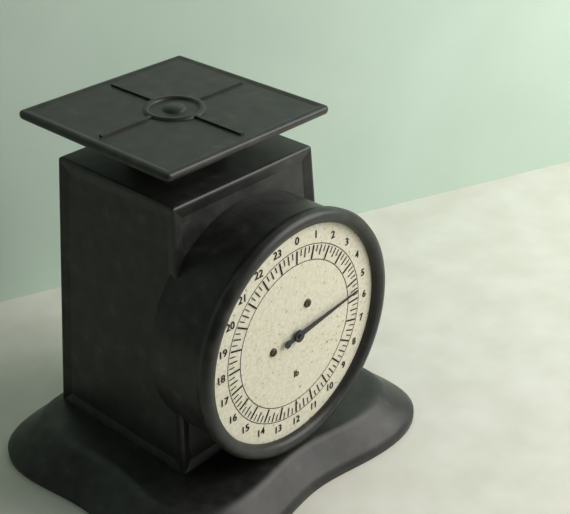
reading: 5.50 lb
